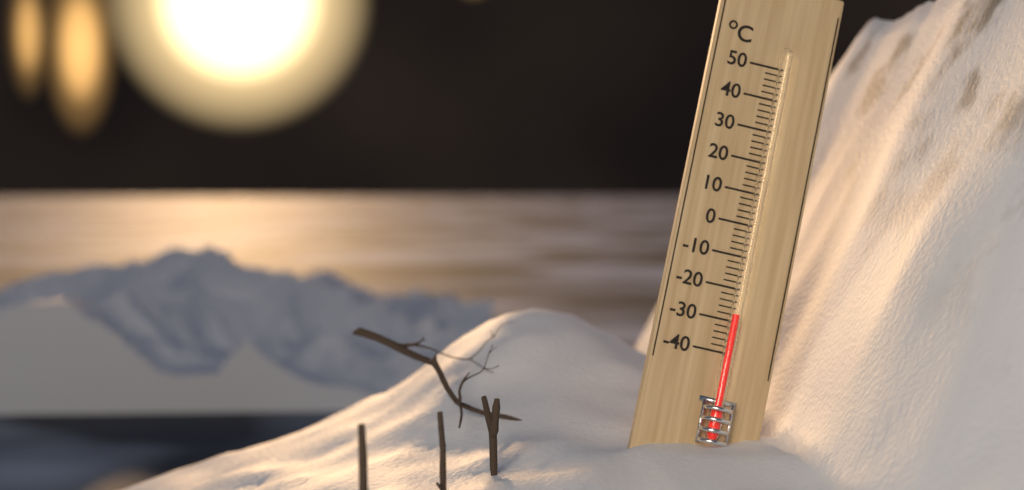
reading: -28 °C
